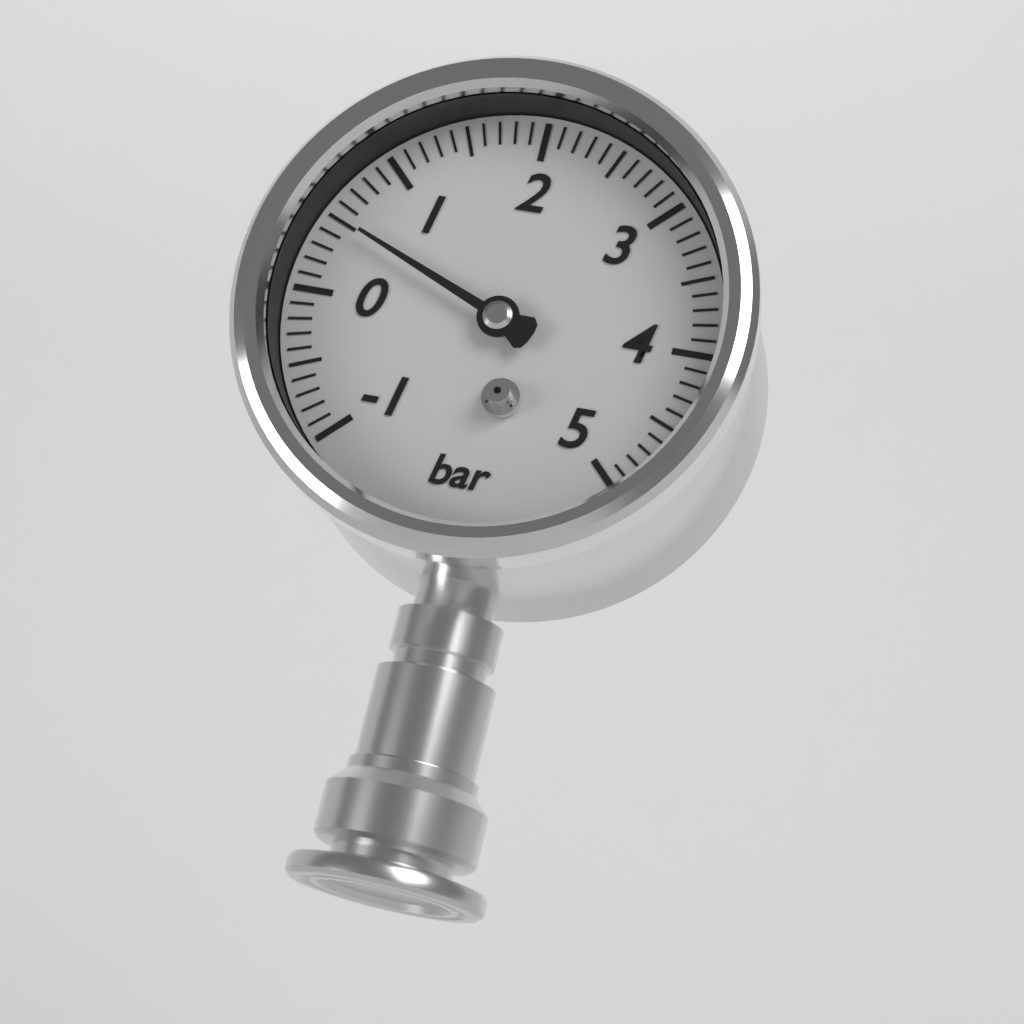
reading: 0.5 bar
